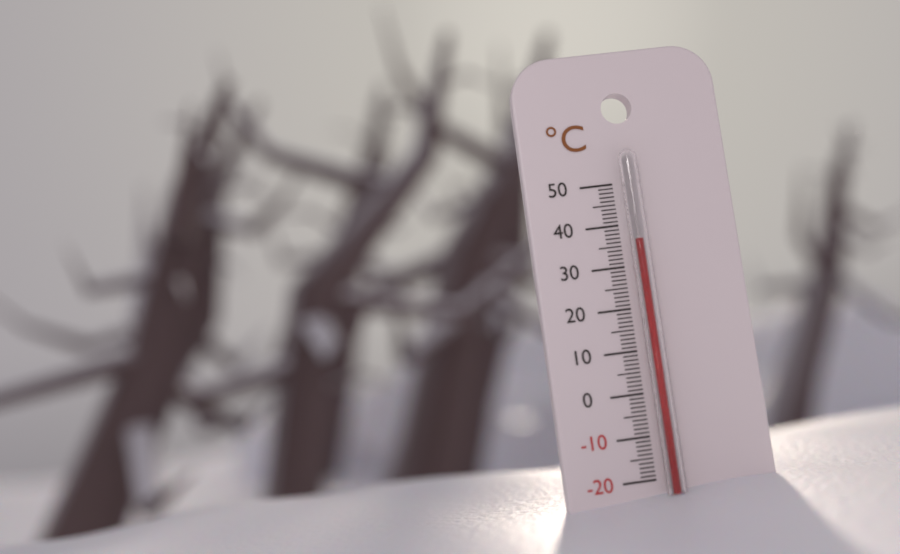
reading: 36 °C
